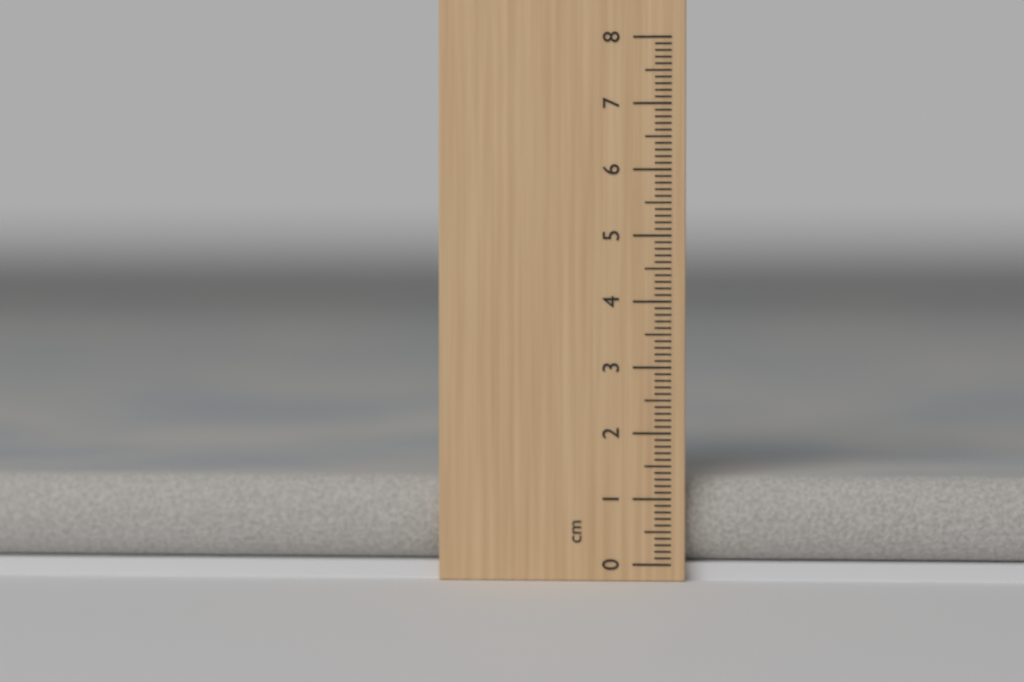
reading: 1.3 cm
